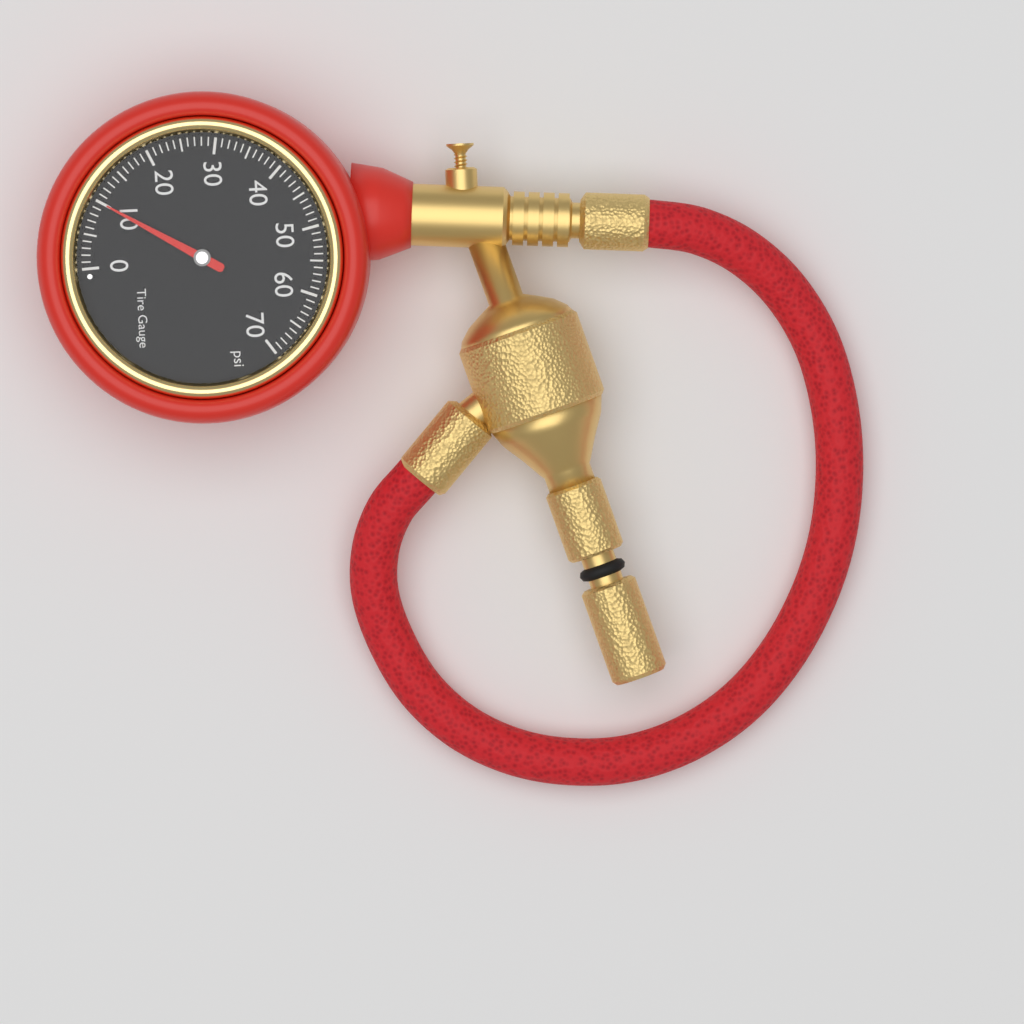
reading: 10 psi
